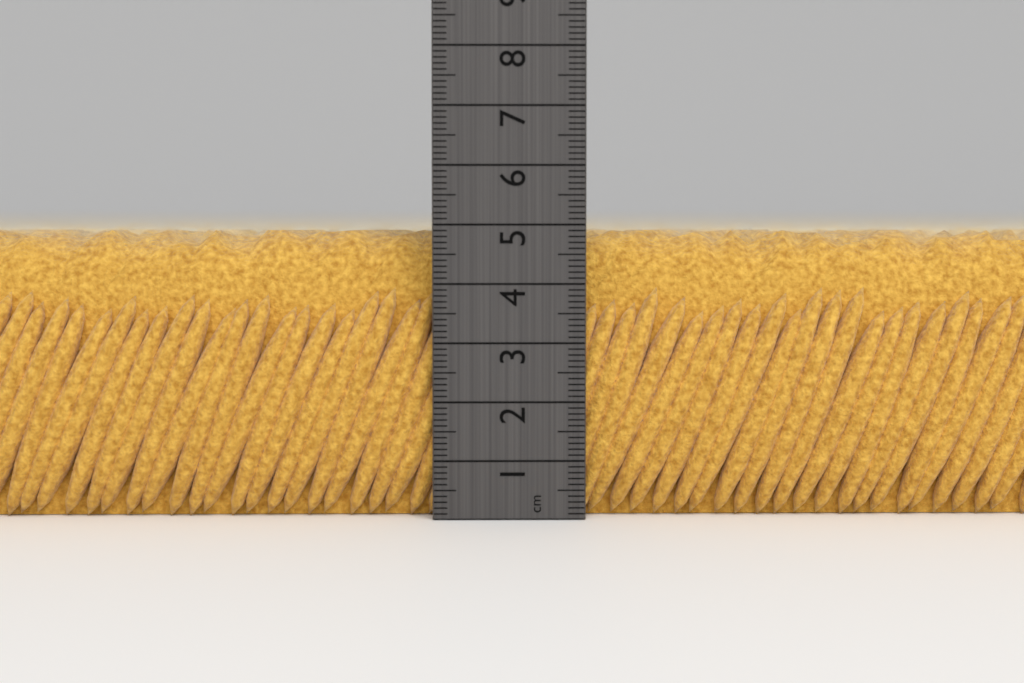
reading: 4.9 cm
